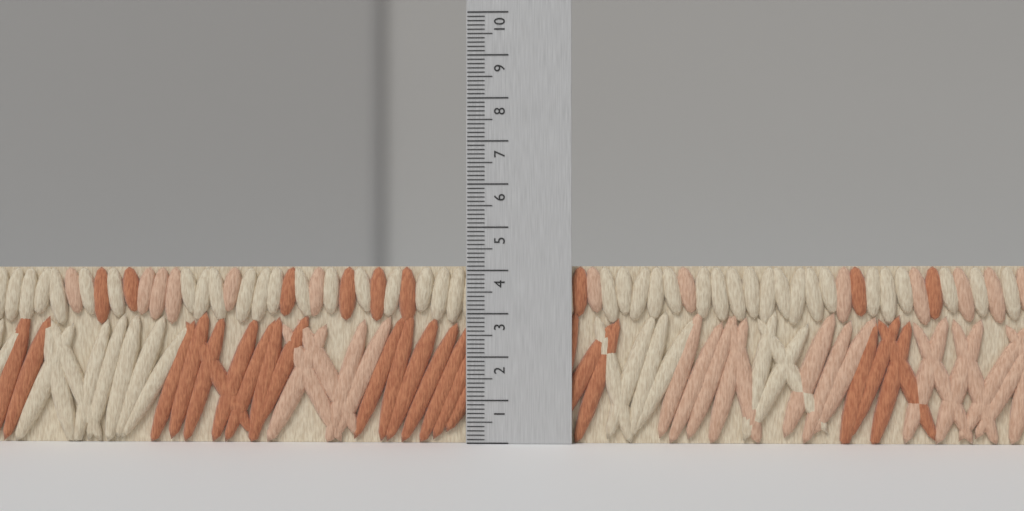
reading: 4.1 (no unit)
